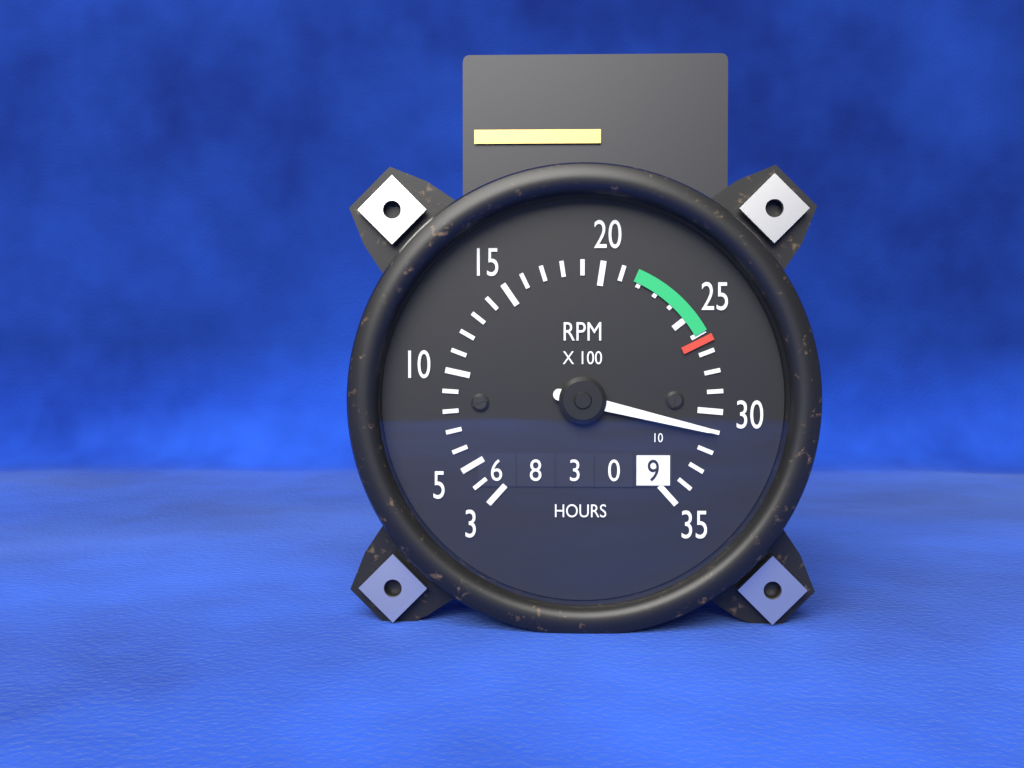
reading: 3100 RPM
